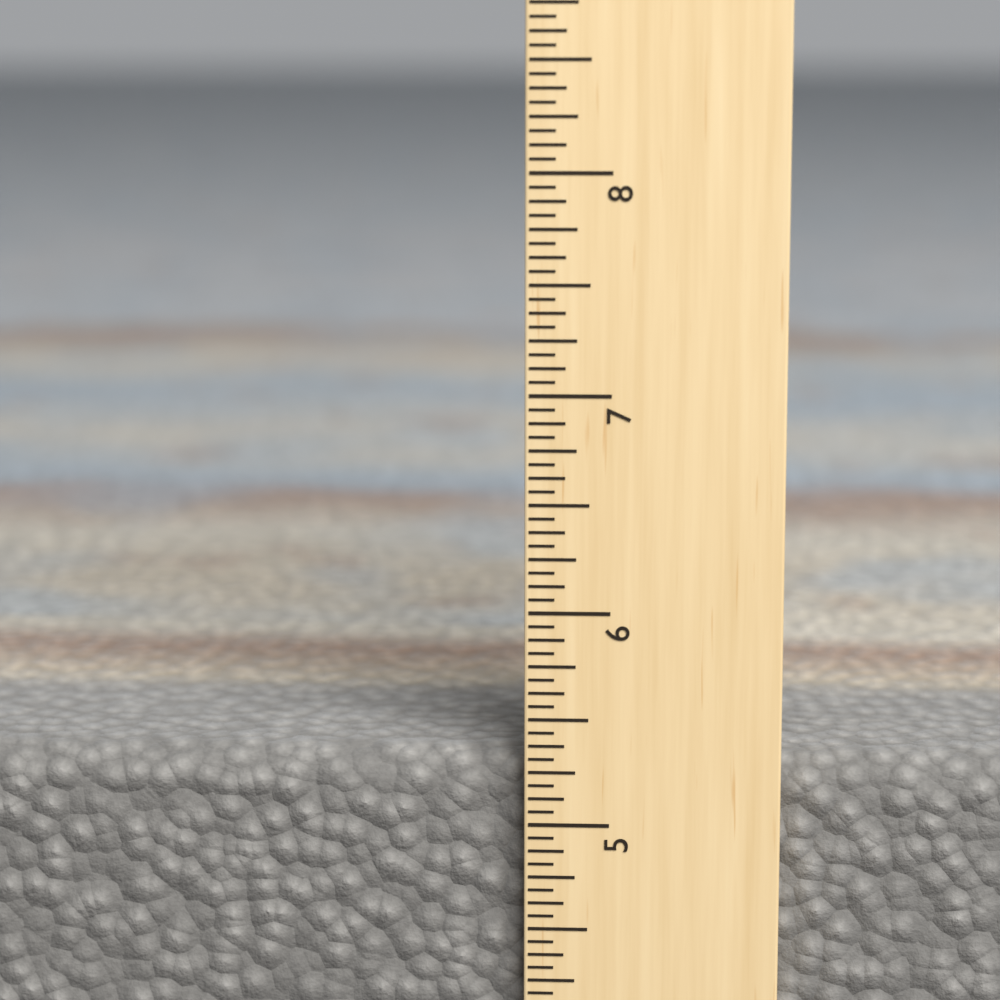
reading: 5.3125 in
